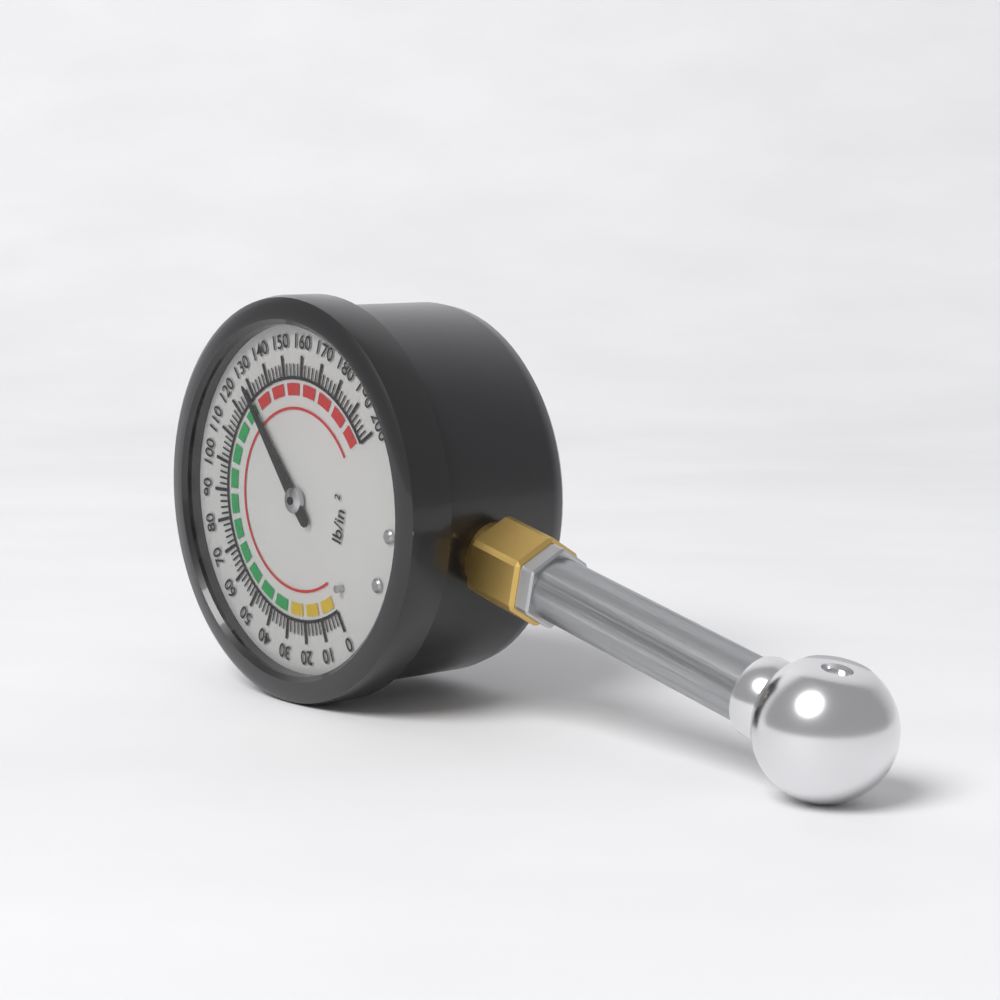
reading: 128 psi
